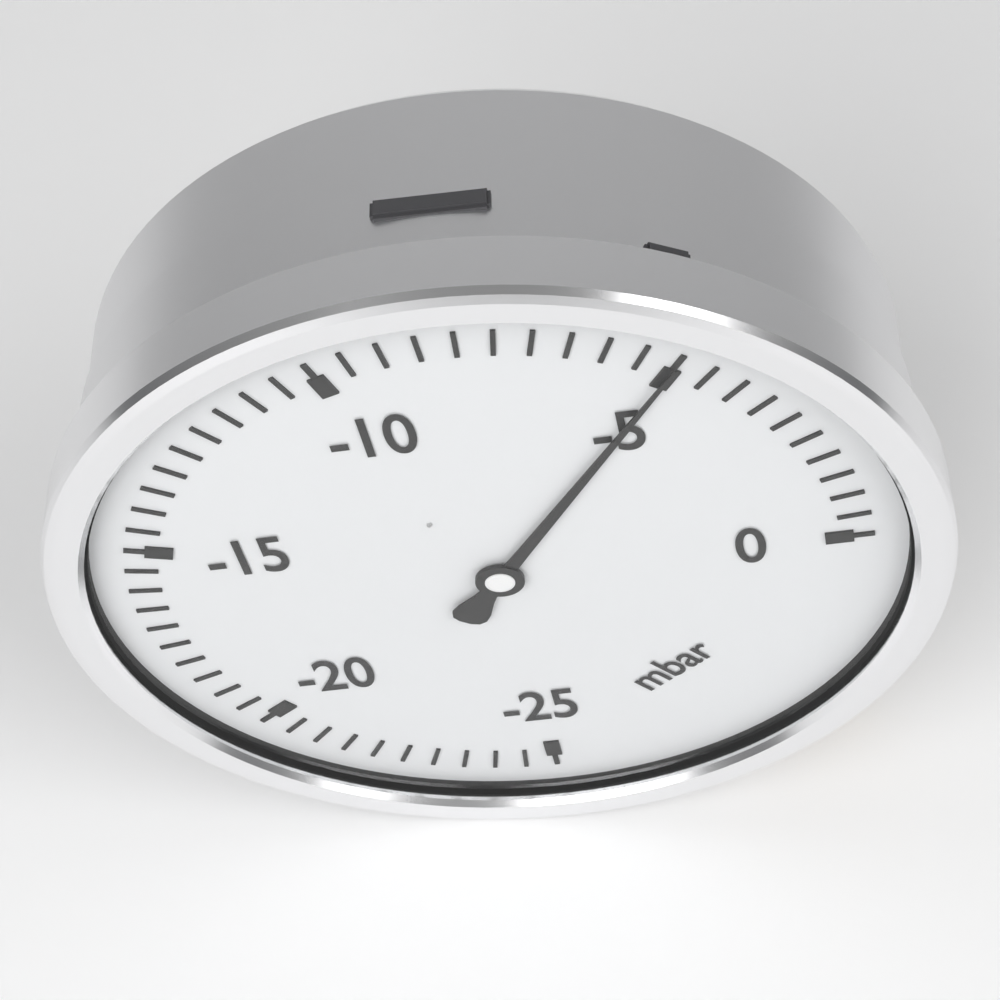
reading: -5.0 mbar
